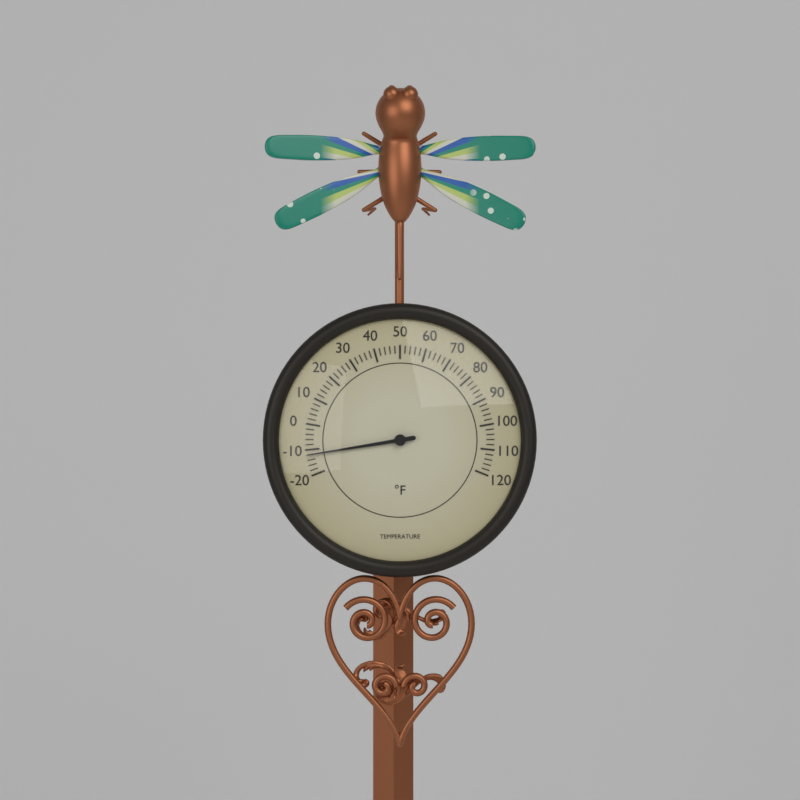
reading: -12 °F
